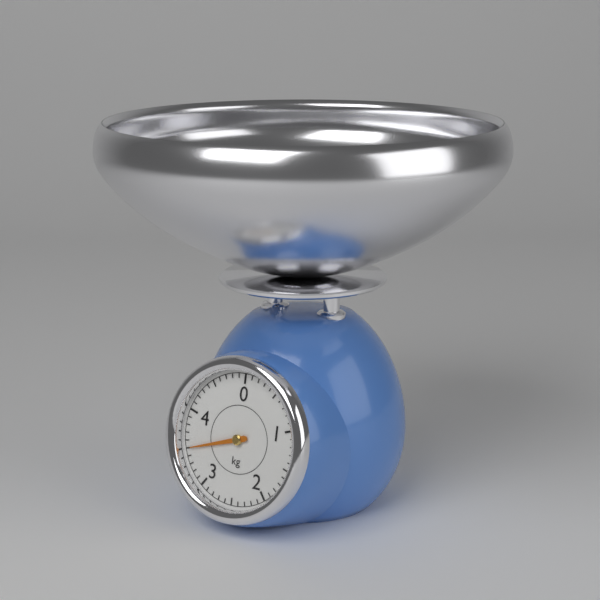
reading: 3.5 kg
